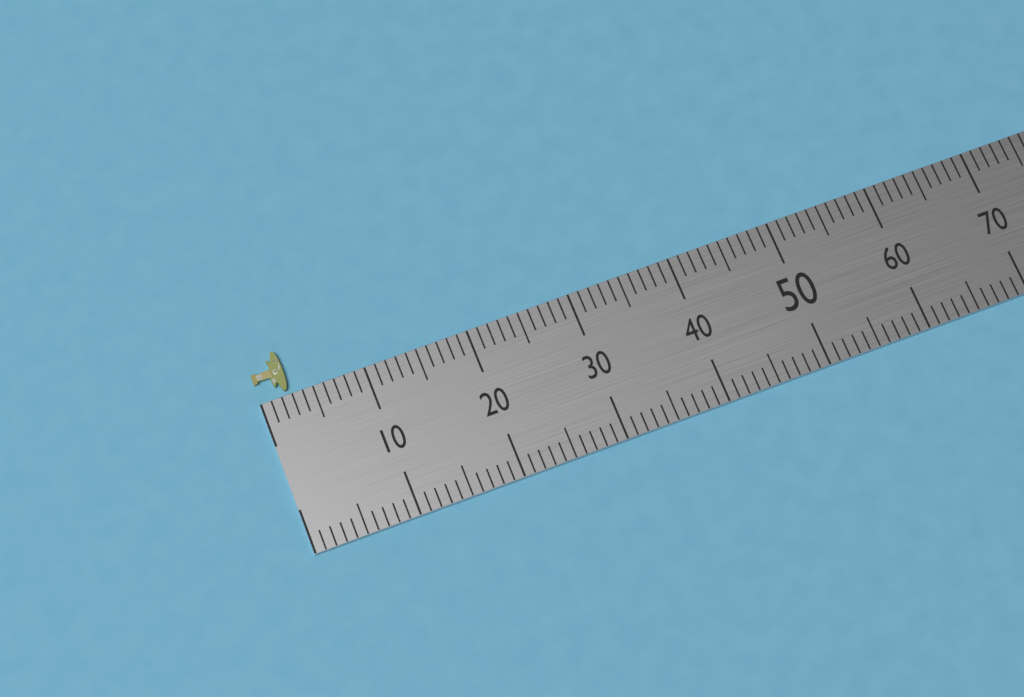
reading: 3 (no unit)
